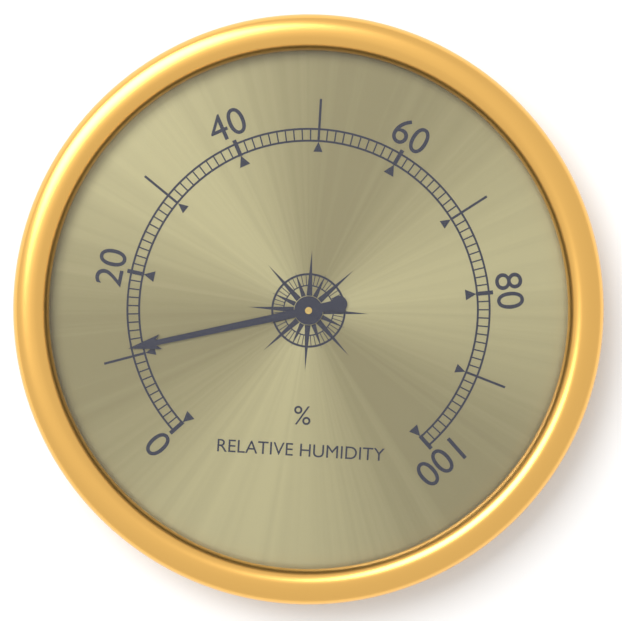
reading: 11 %
